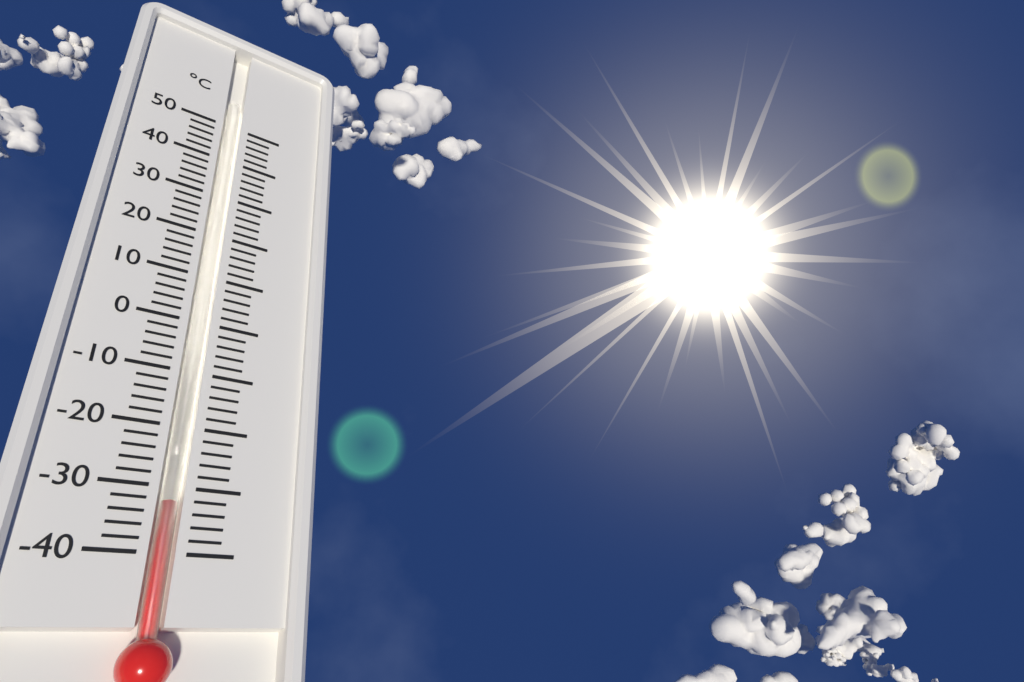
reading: -32 °C
